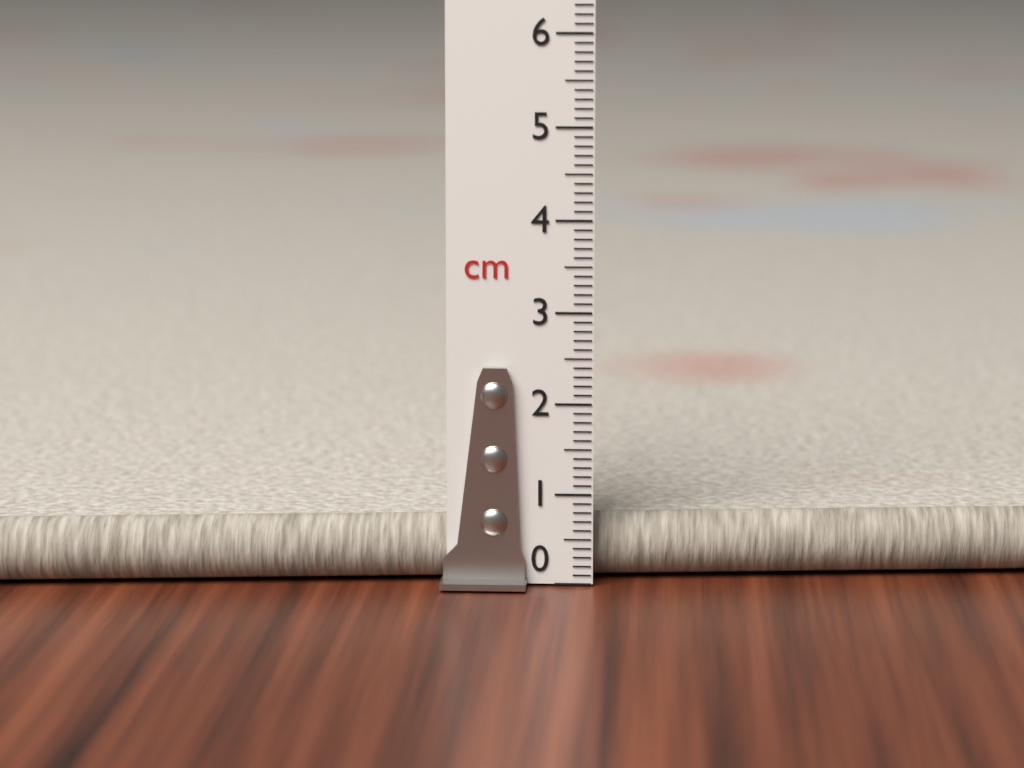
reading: 0.7 cm
